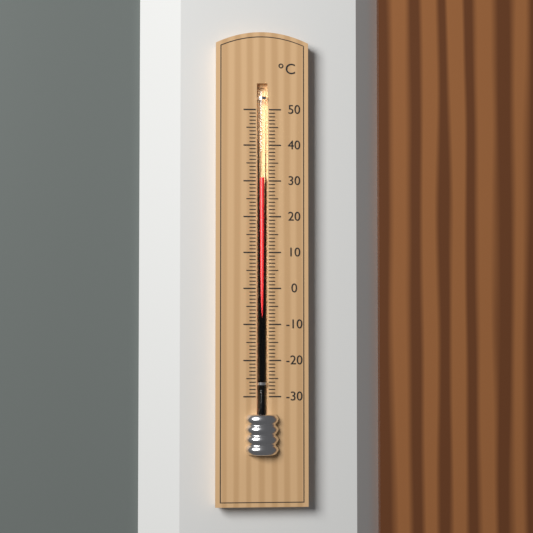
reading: 31 °C
